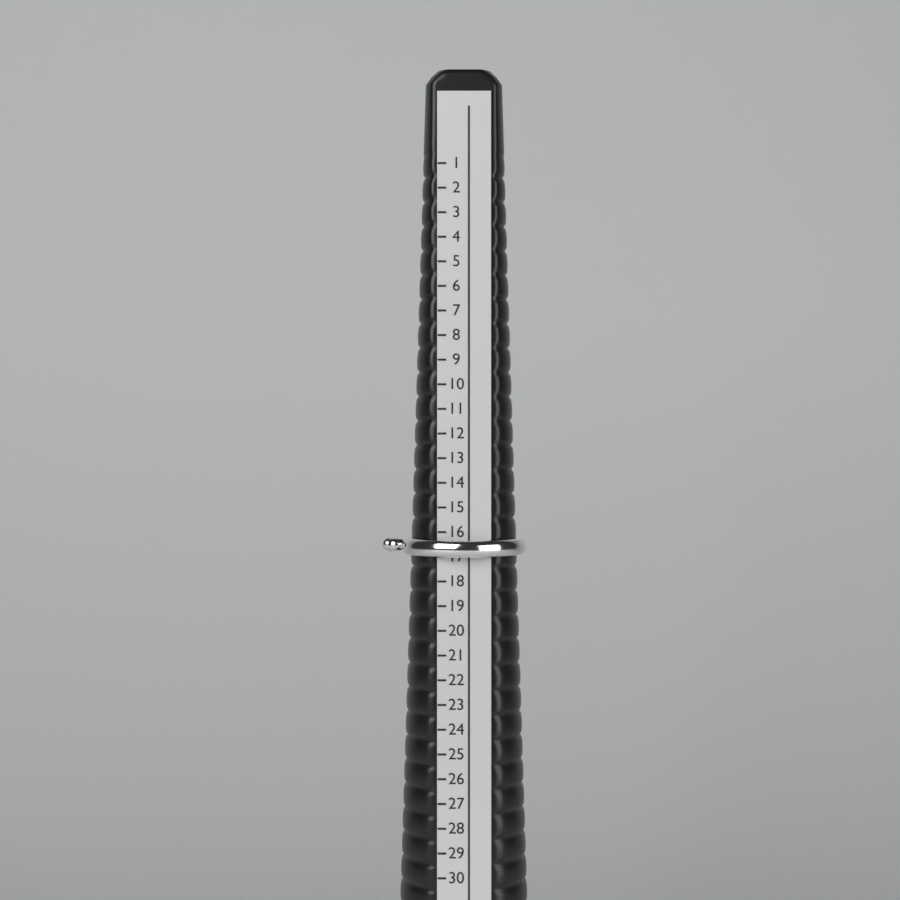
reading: 17 (no unit)
